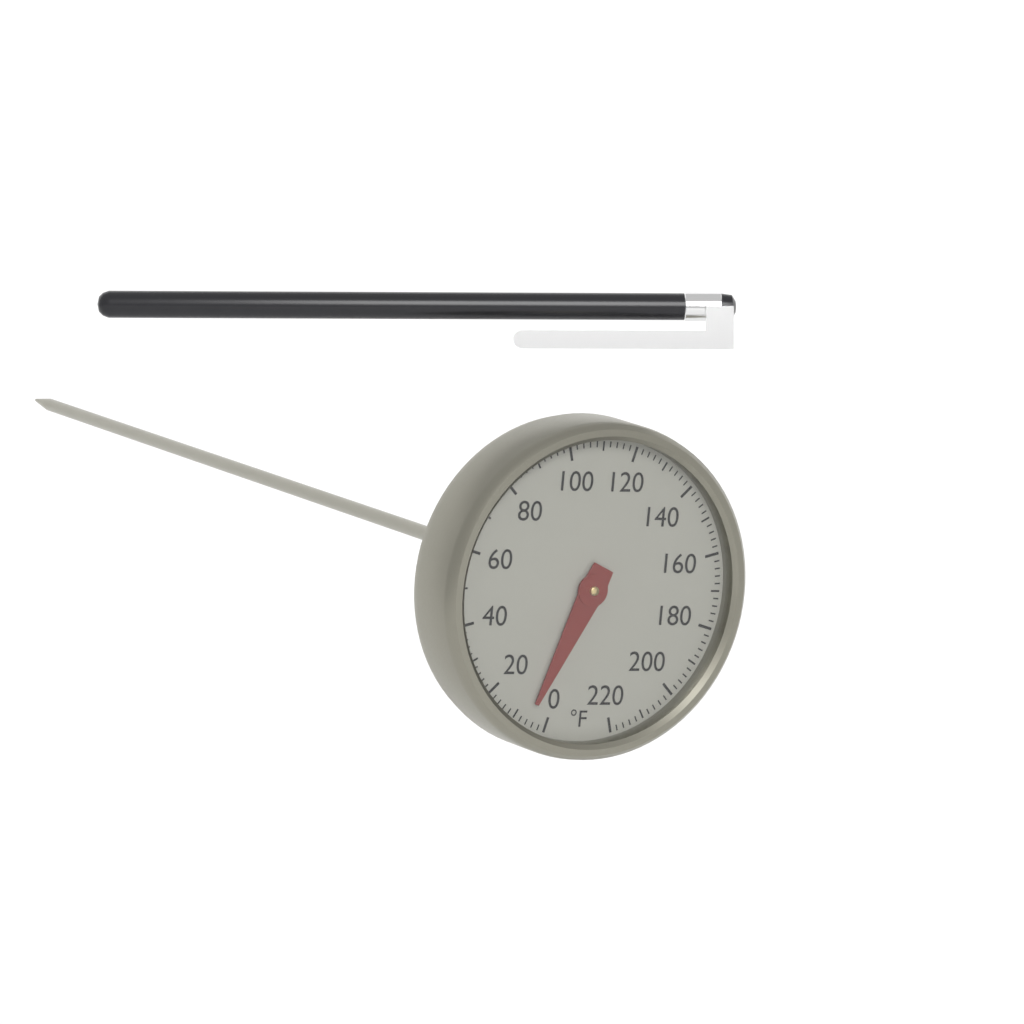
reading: 6 °F
